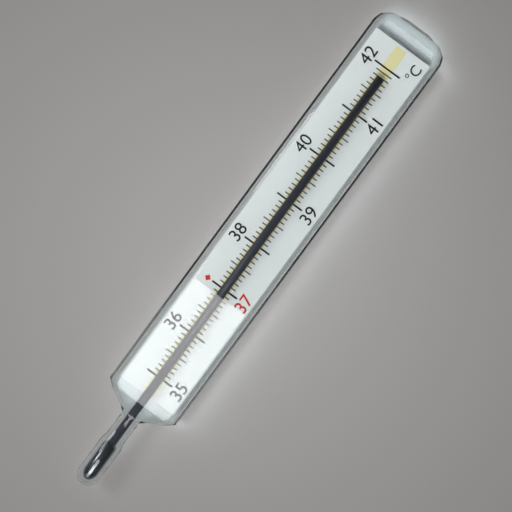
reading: 41.8 °C
